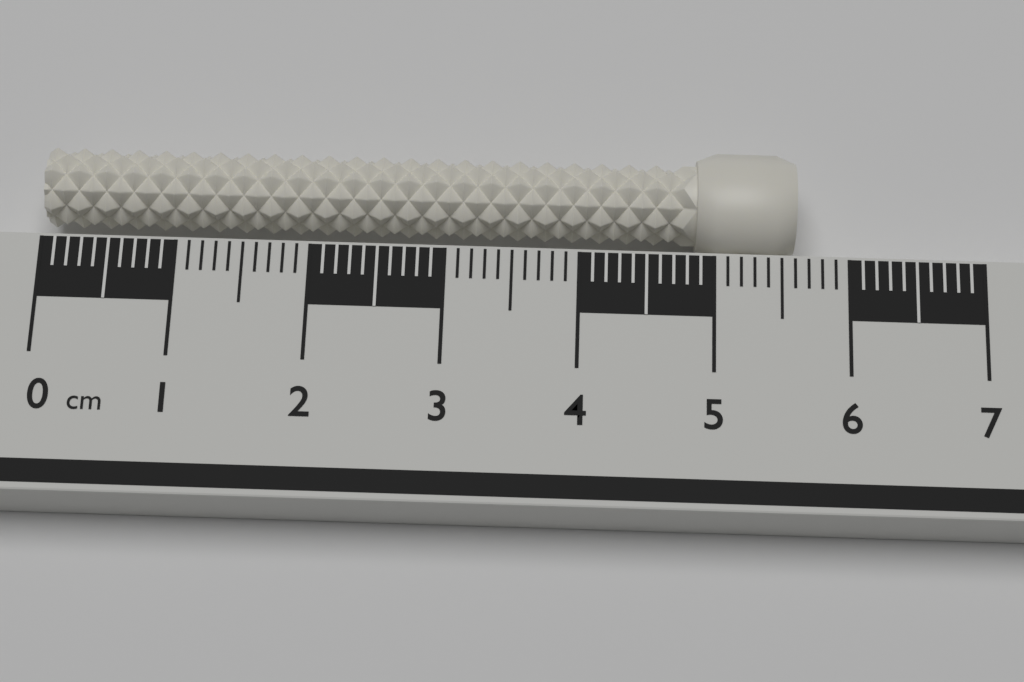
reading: 5.6 cm
